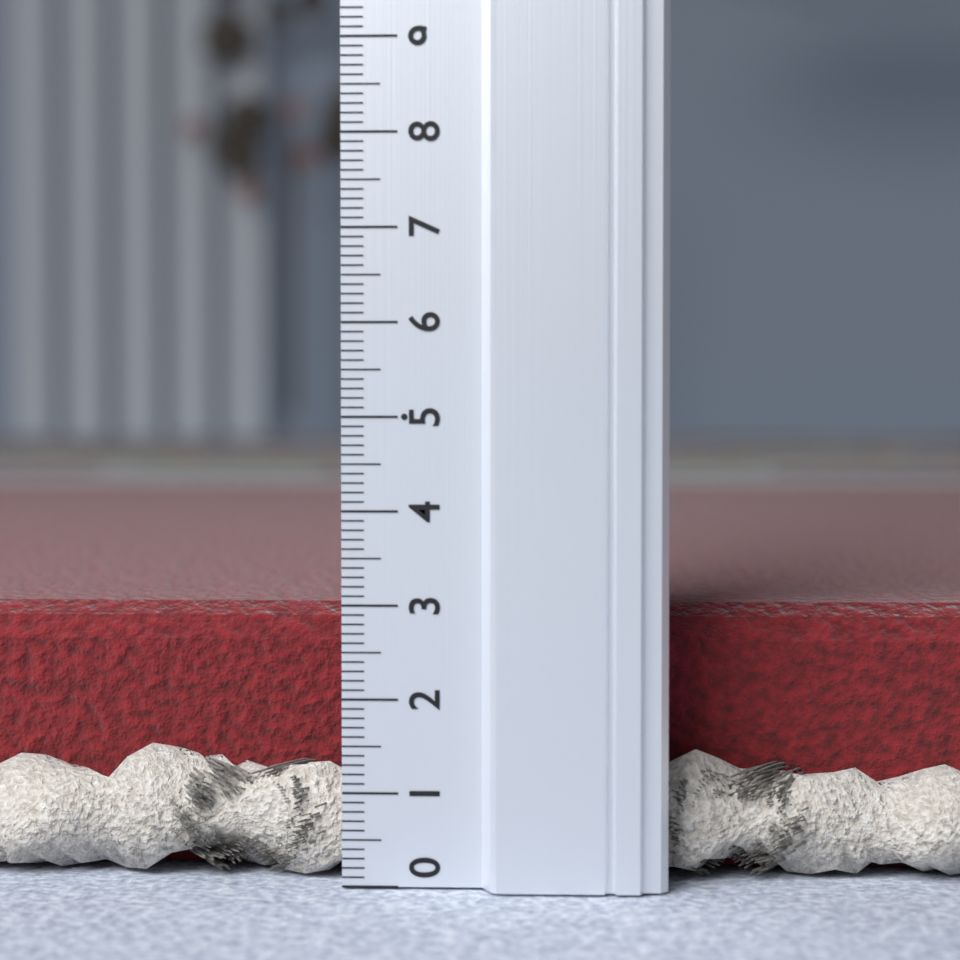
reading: 2.9 (no unit)
